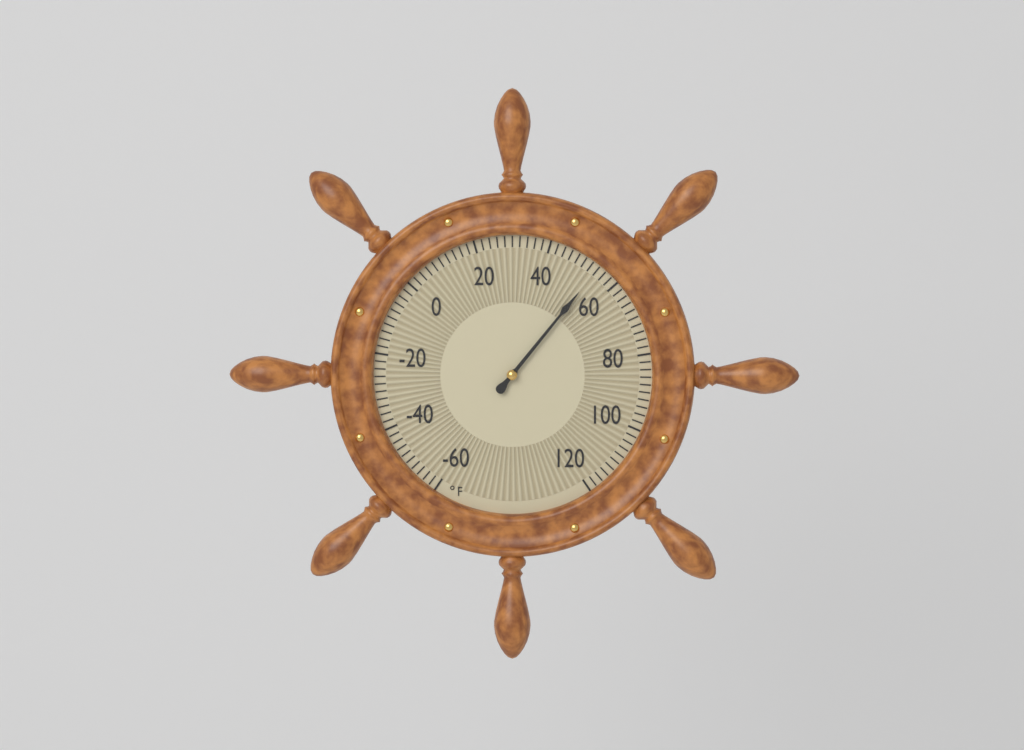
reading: 54 °F
